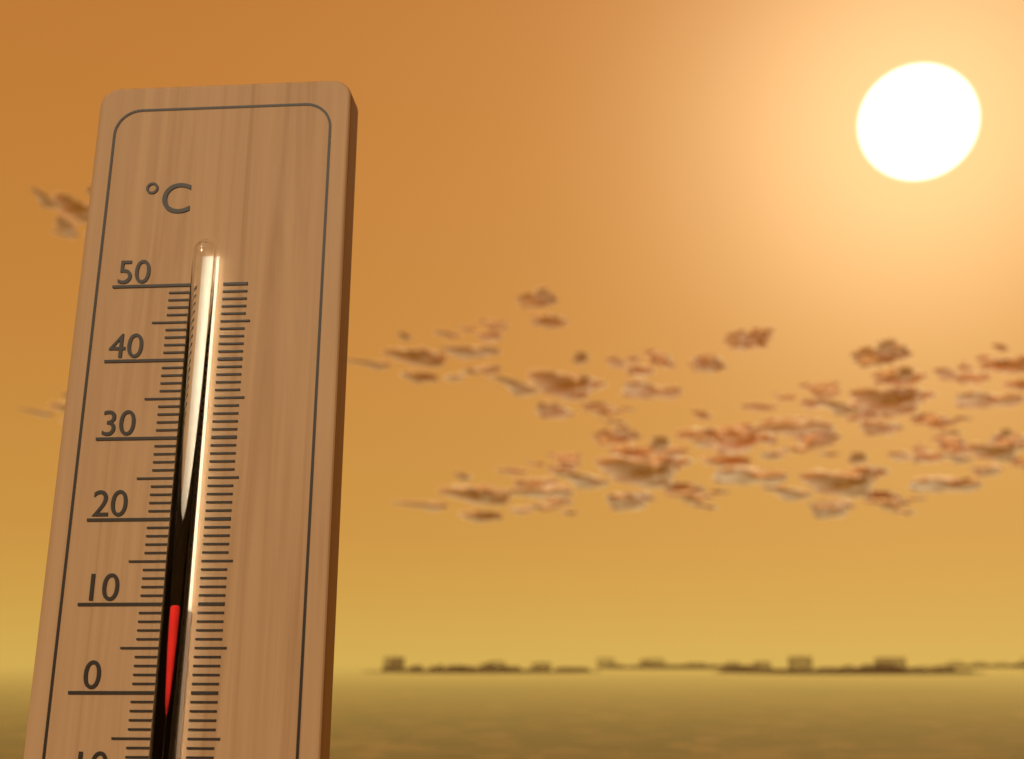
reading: 10 °C
